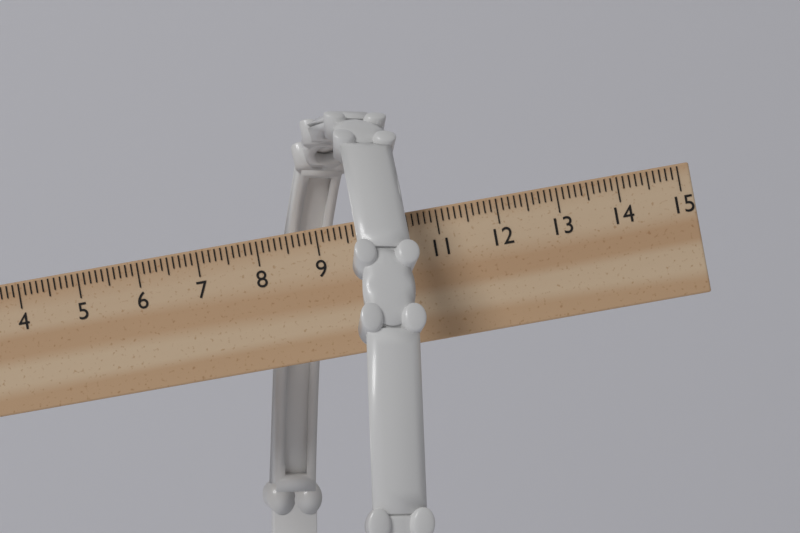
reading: 10.7 cm
